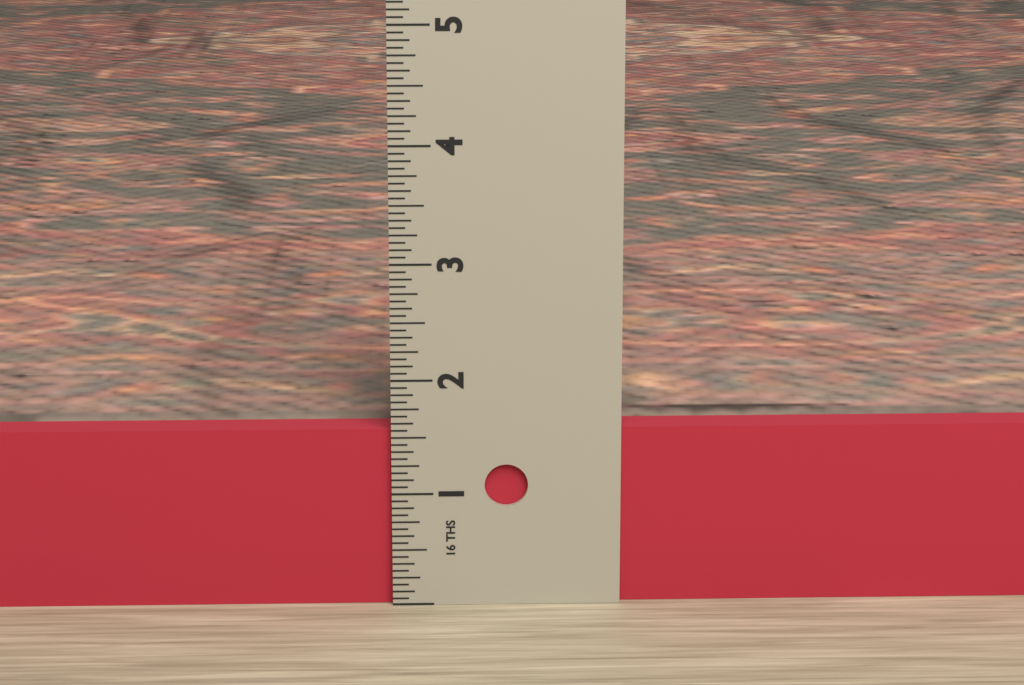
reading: 1.5625 in
